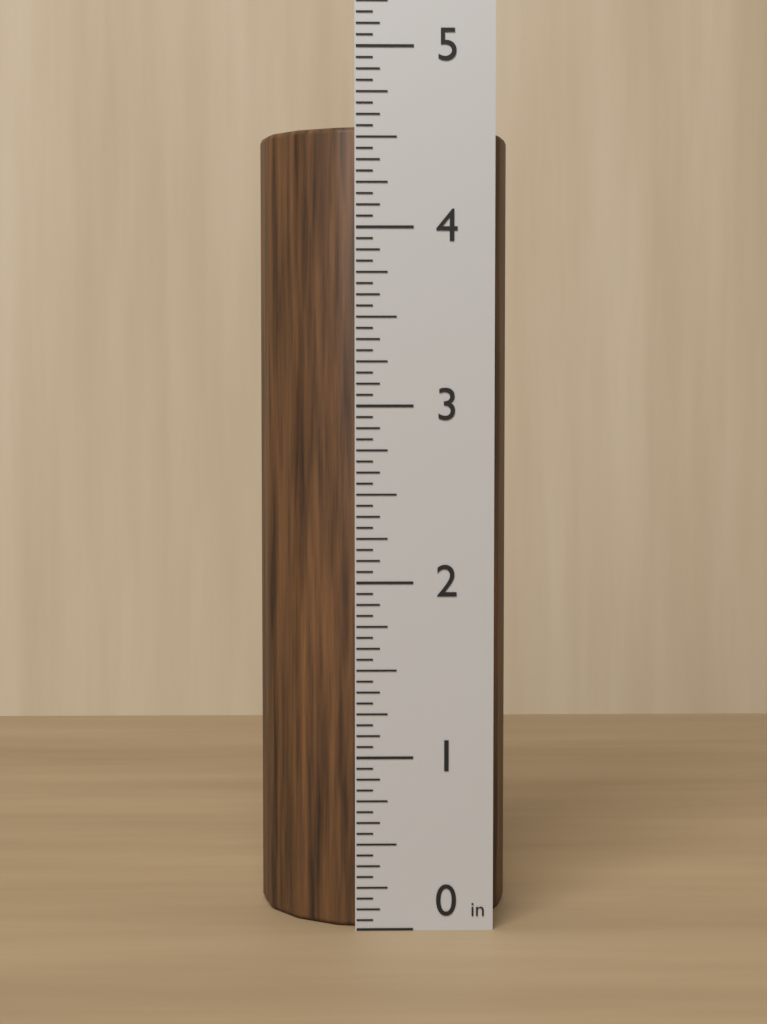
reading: 4.5625 in
